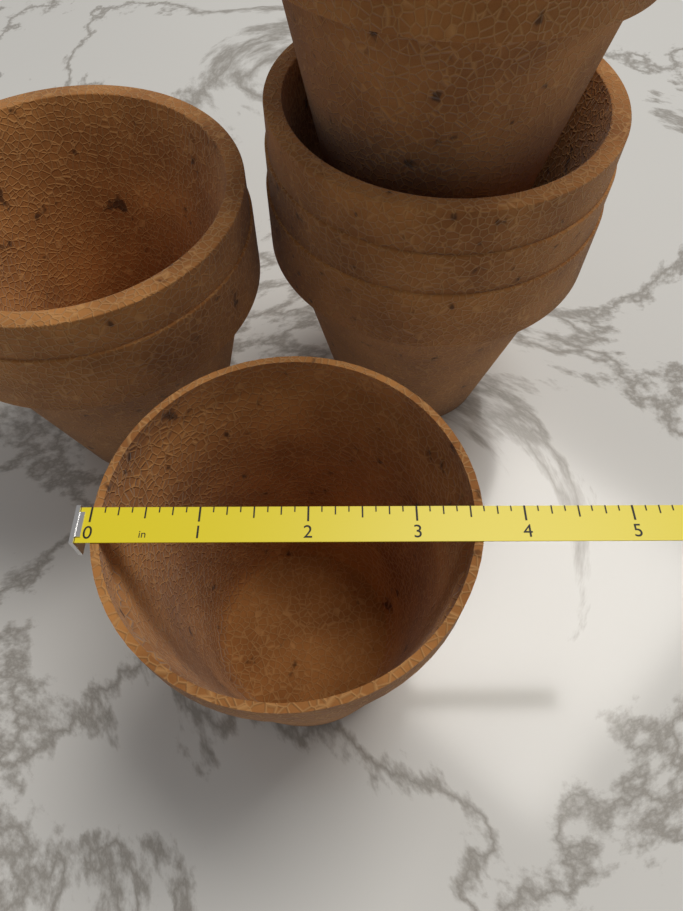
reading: 3.625 in
